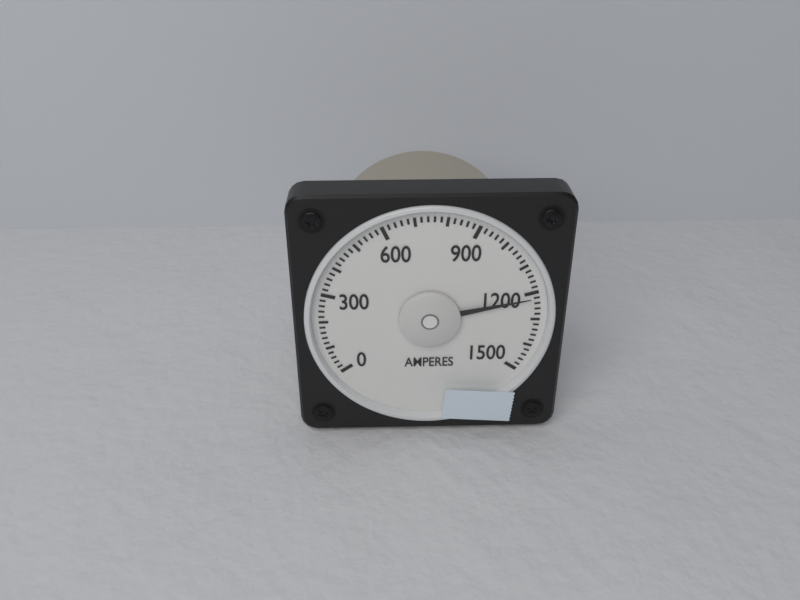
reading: 1220 A
